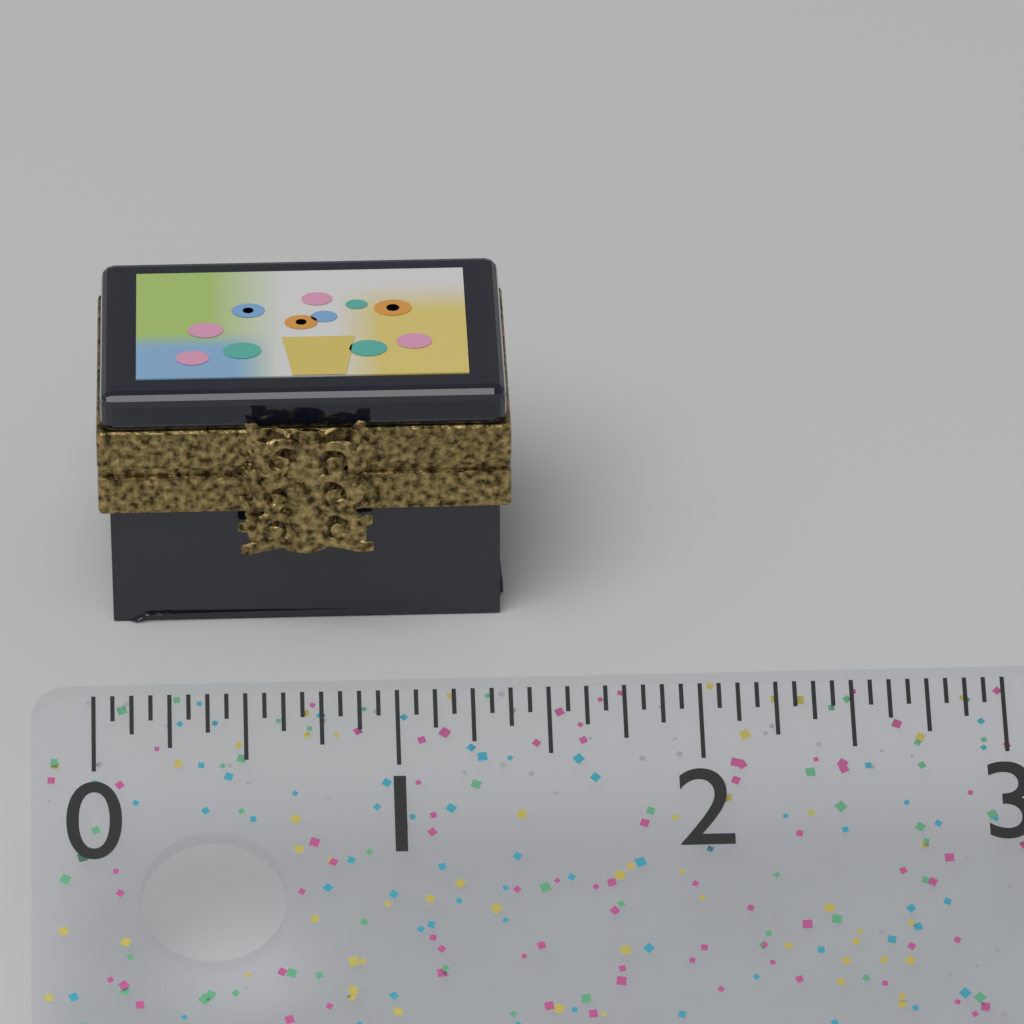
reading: 1.4375 (no unit)
